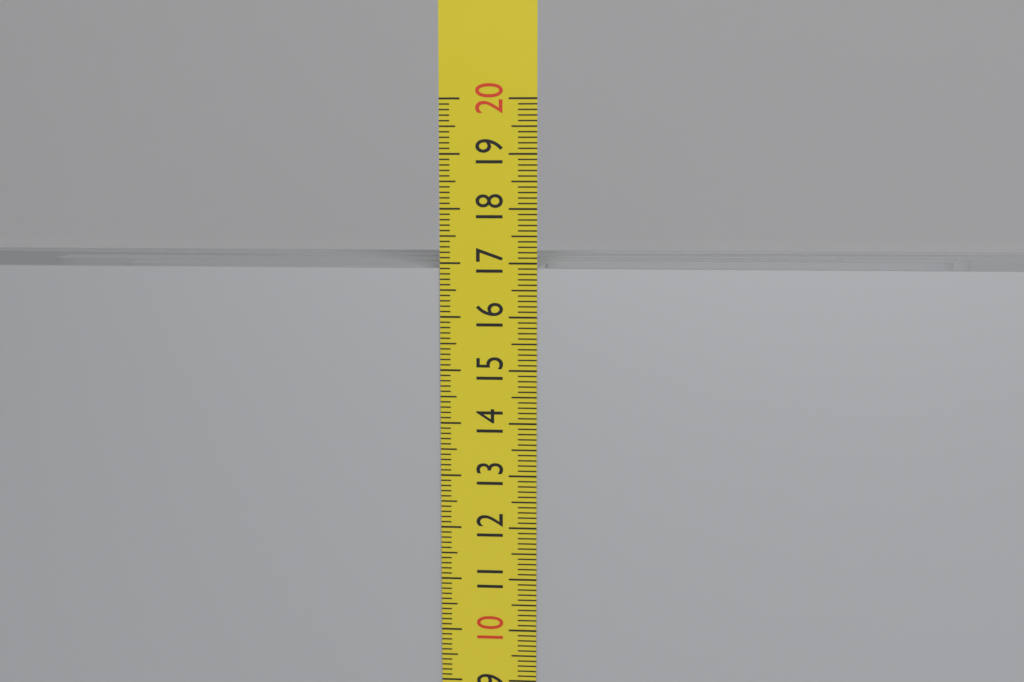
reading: 16.9 cm
